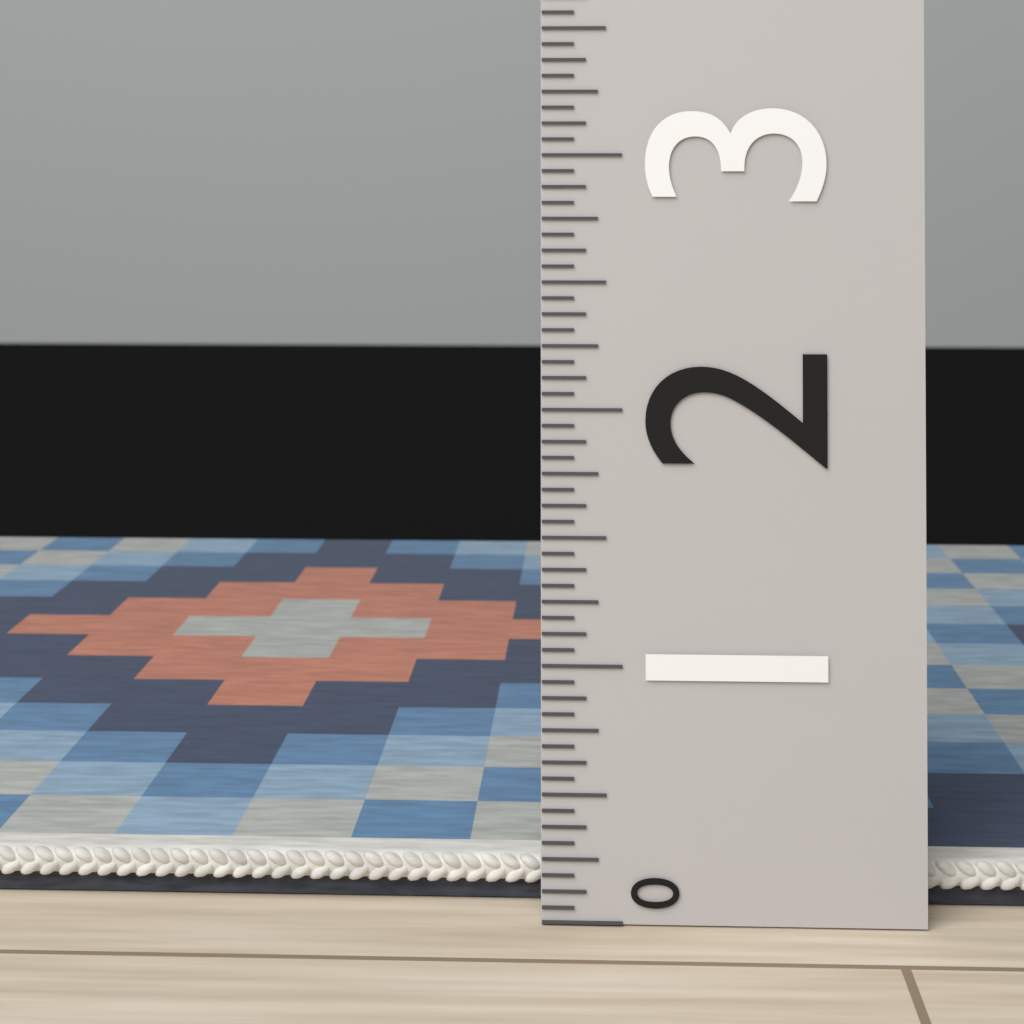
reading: 0.1875 (no unit)
